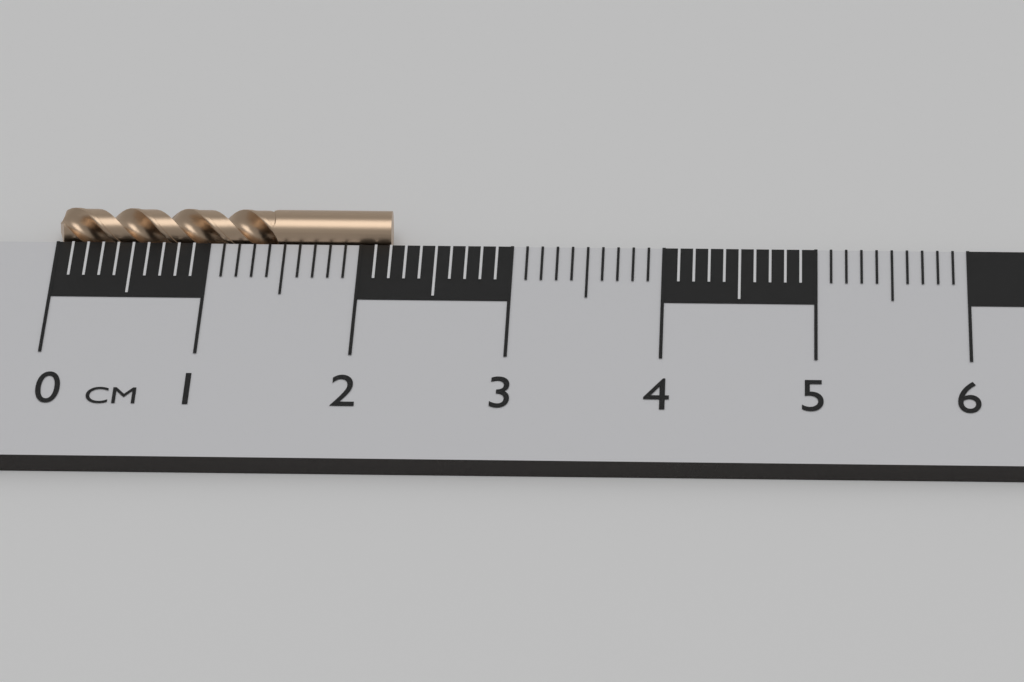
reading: 2.2 cm
